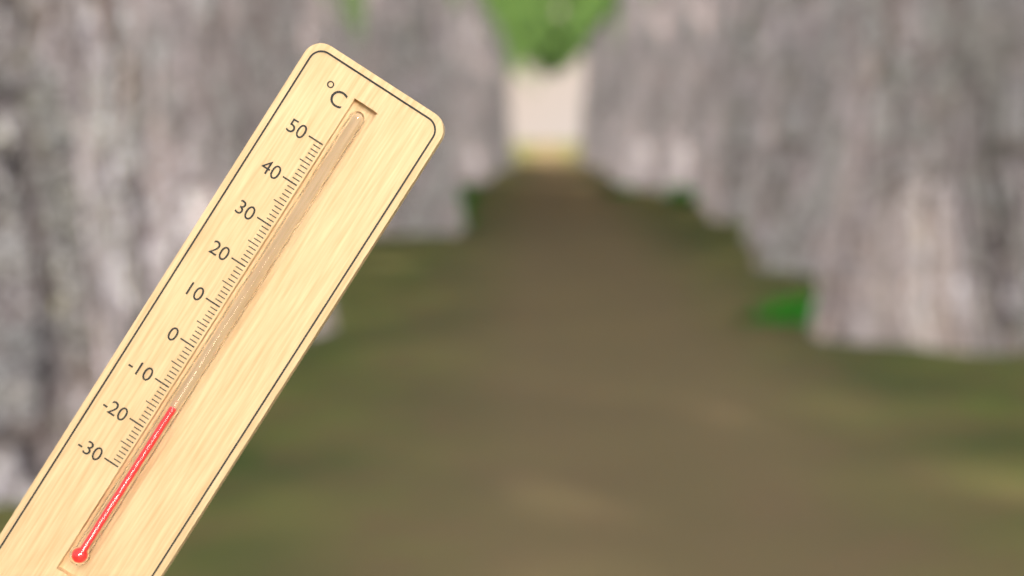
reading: -13 °C
